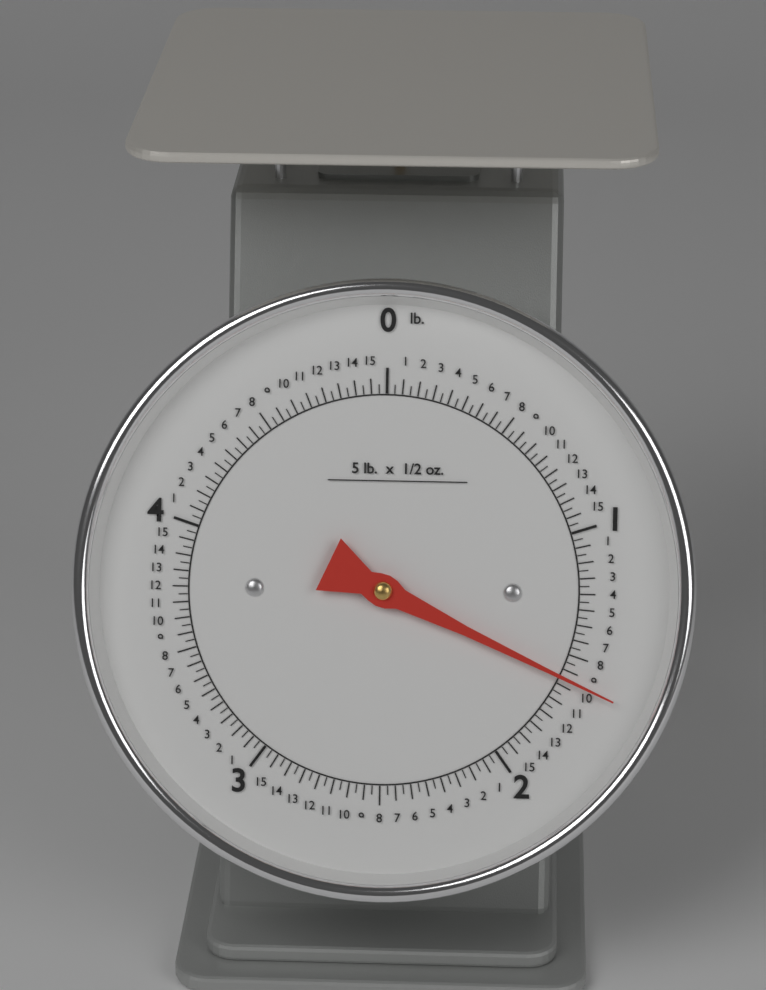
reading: 1.59375 lb
